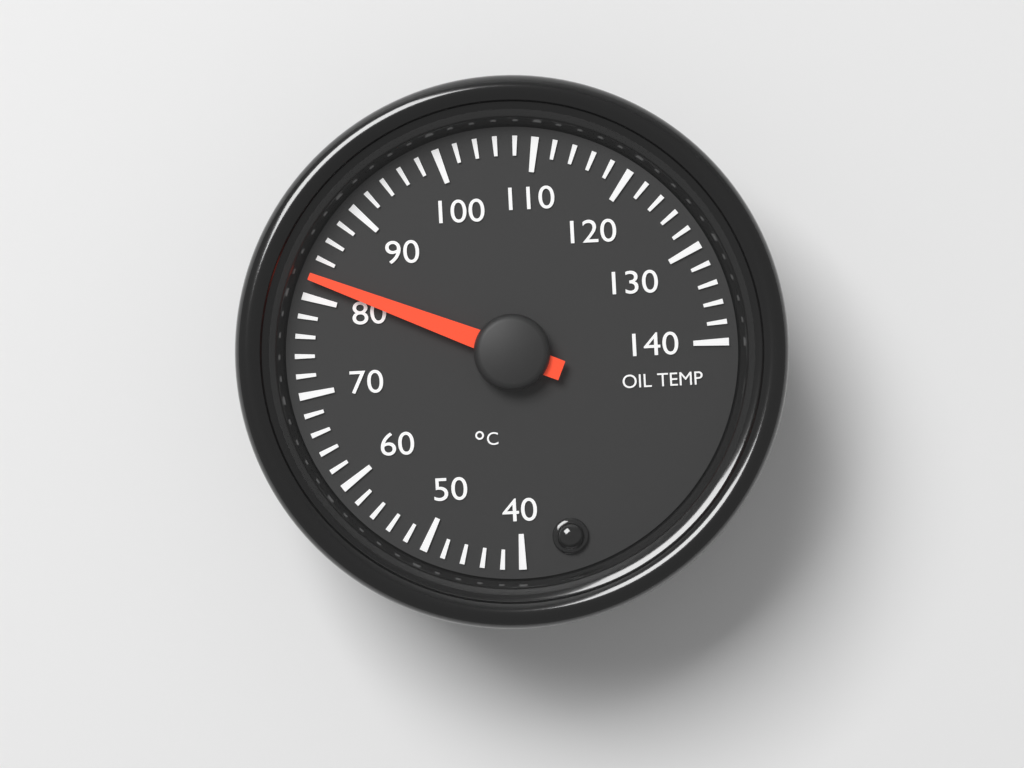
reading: 82 °C
